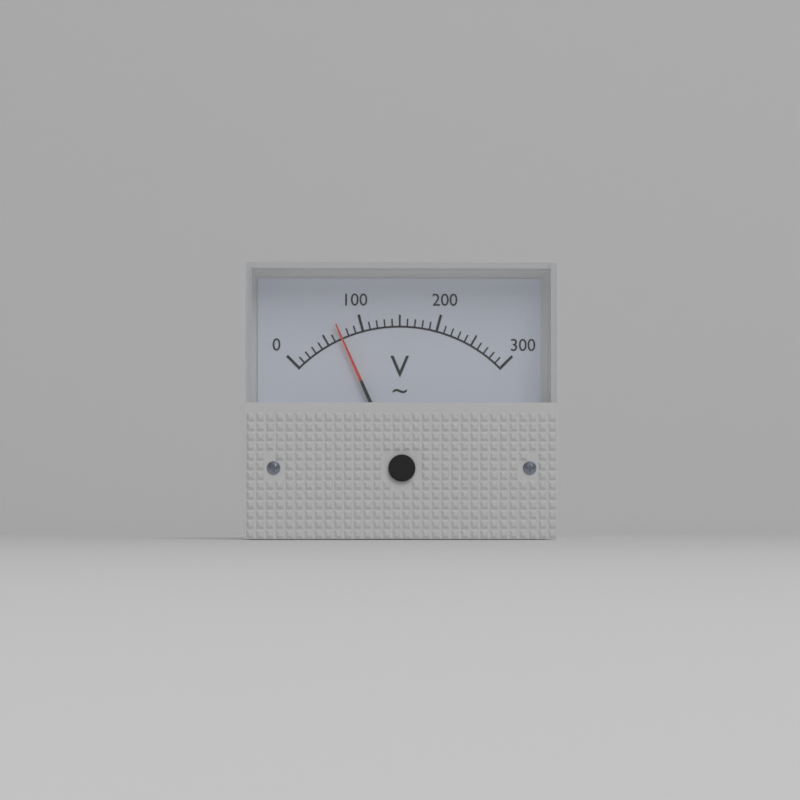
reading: 70 V
